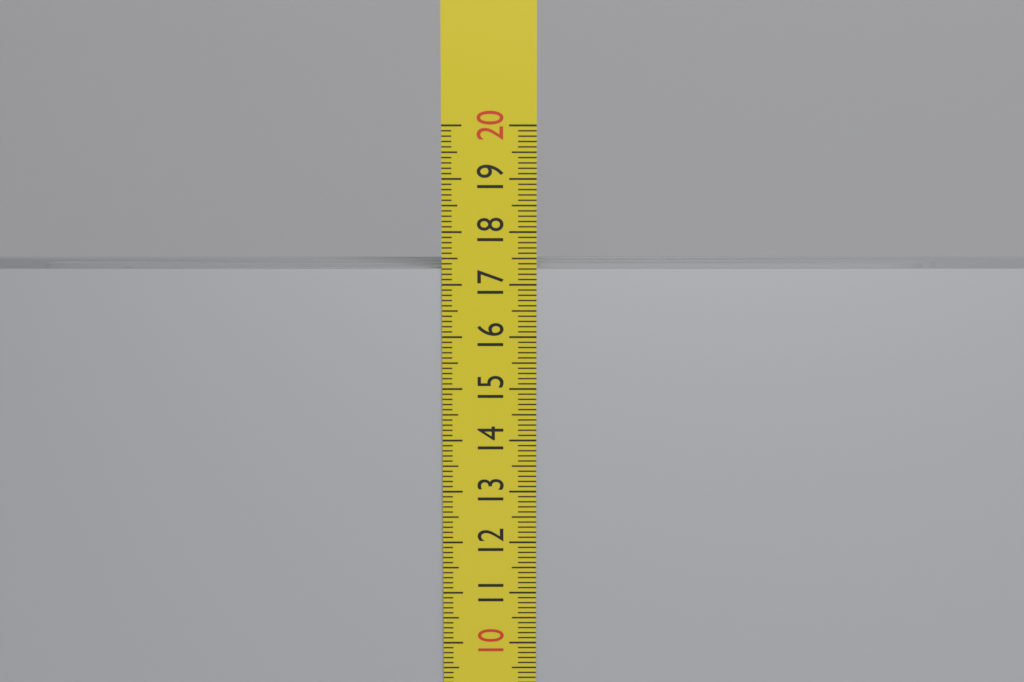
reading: 17.3 cm
